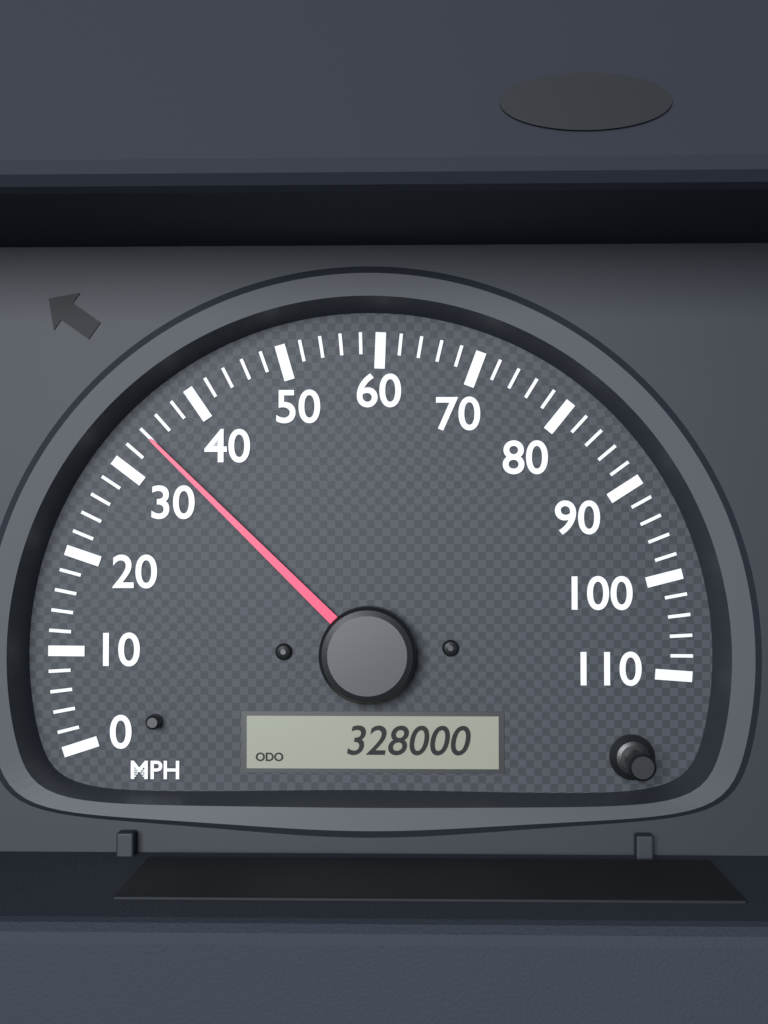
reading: 34 MPH
